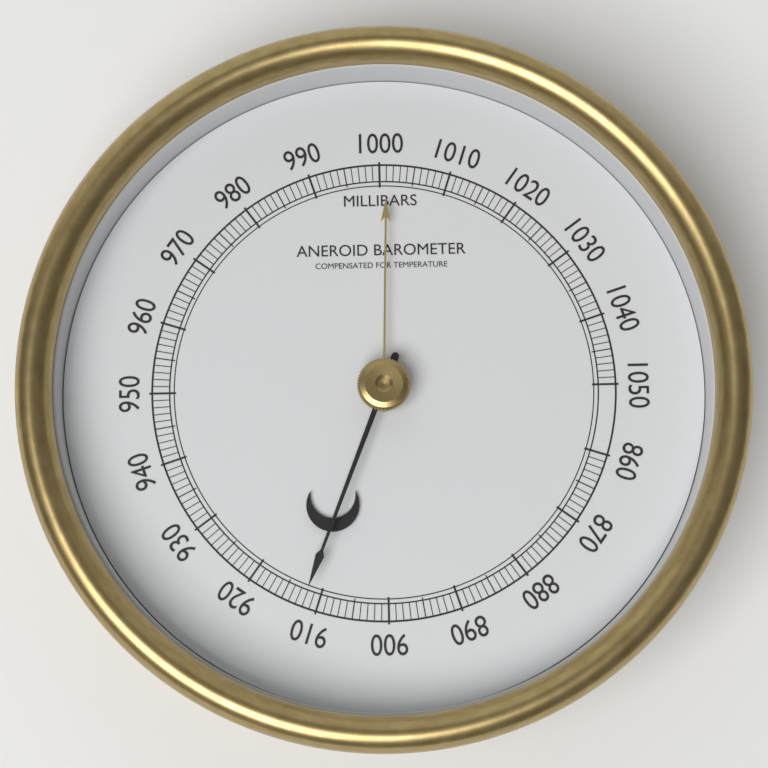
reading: 912 mbar
